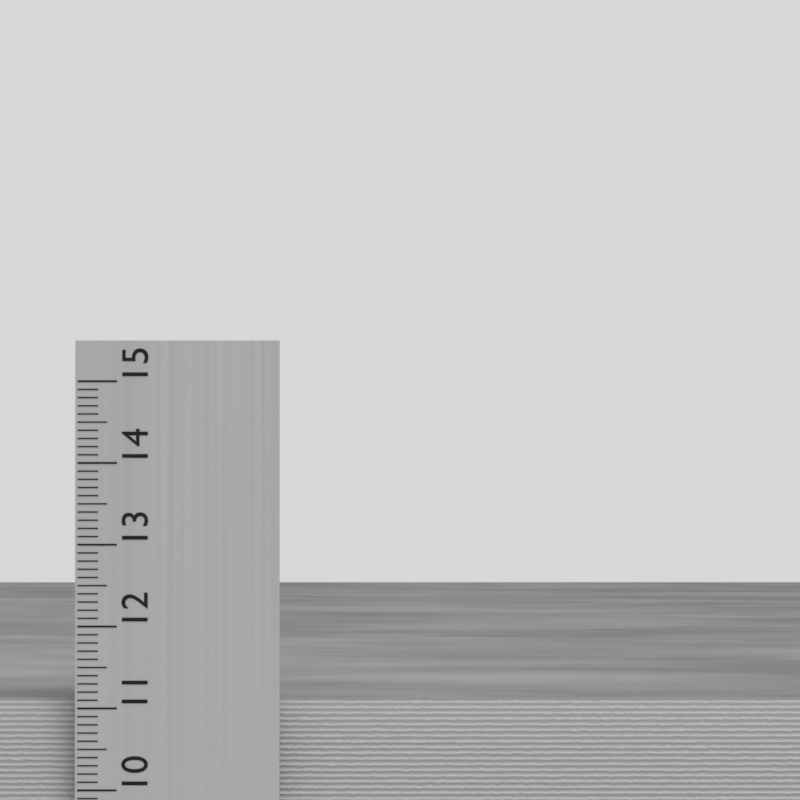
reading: 11.1 cm
